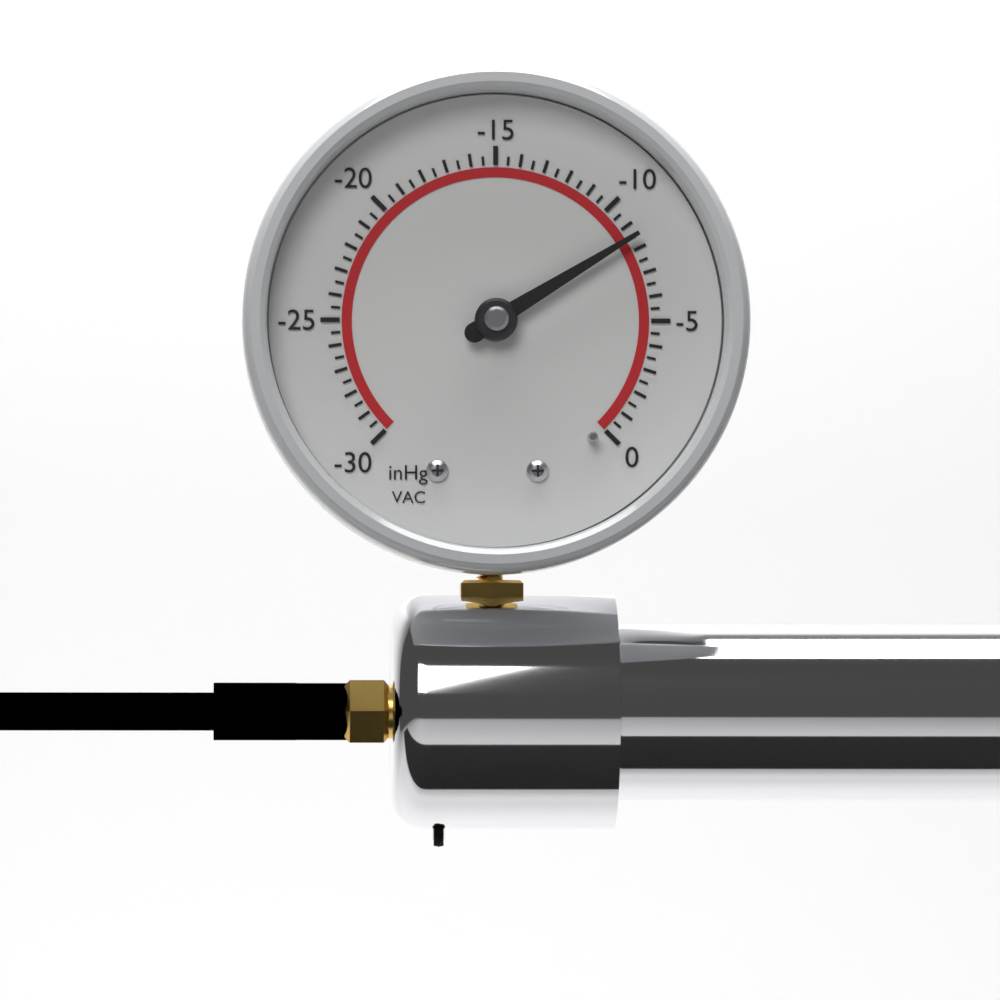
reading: -8.5 inHg
